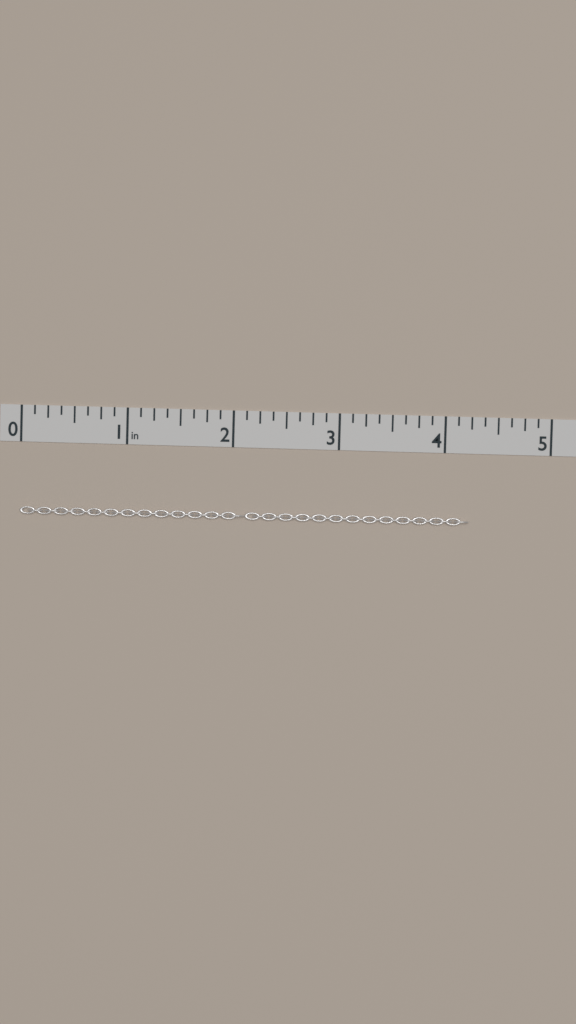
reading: 4.250 in
